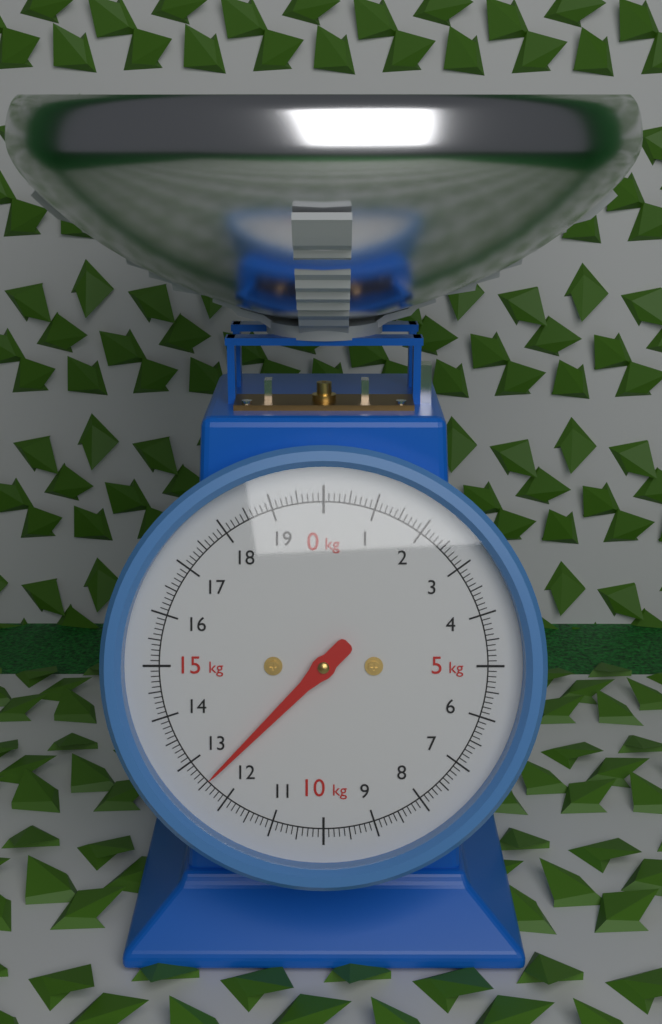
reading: 12.5 kg
